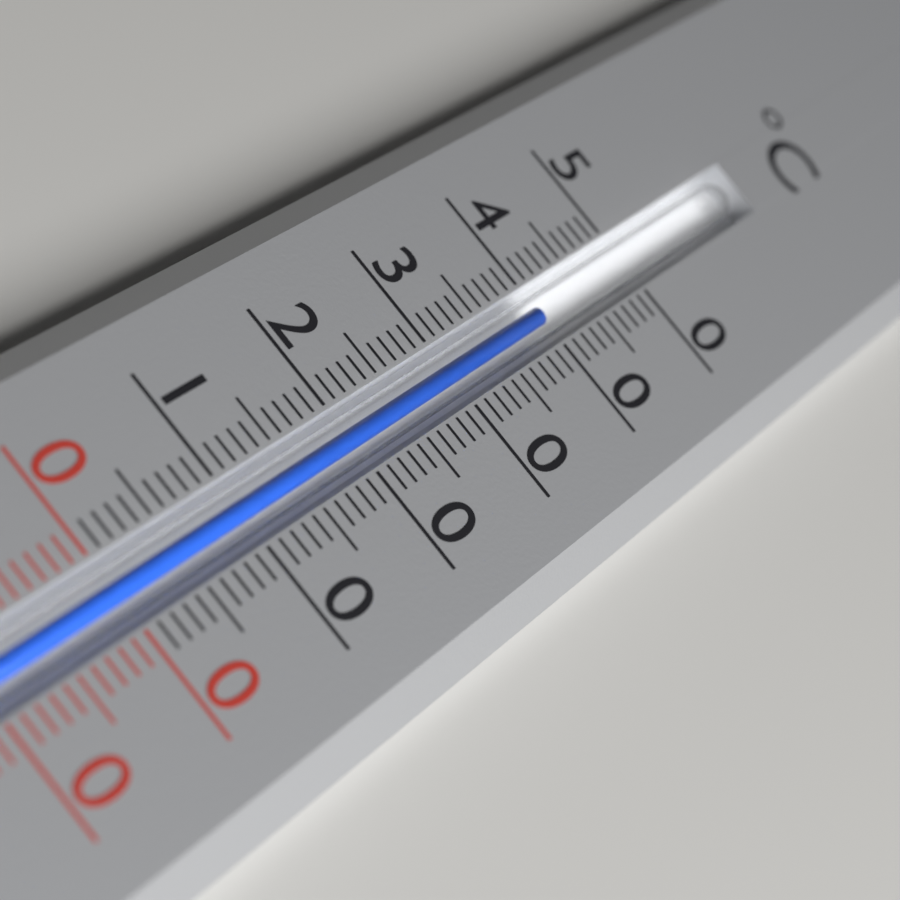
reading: 40 °C
